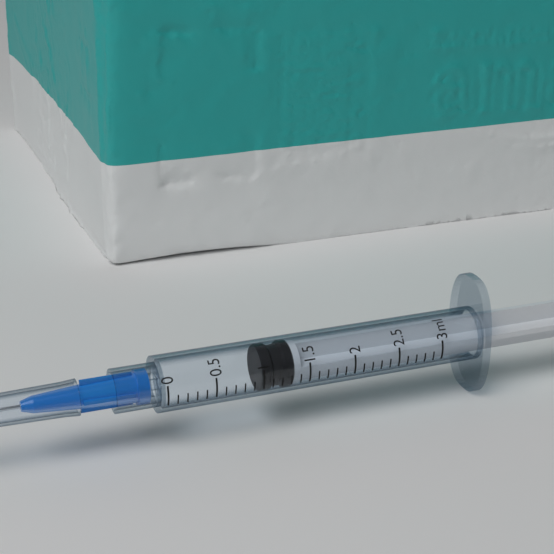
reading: 1.0 ml
